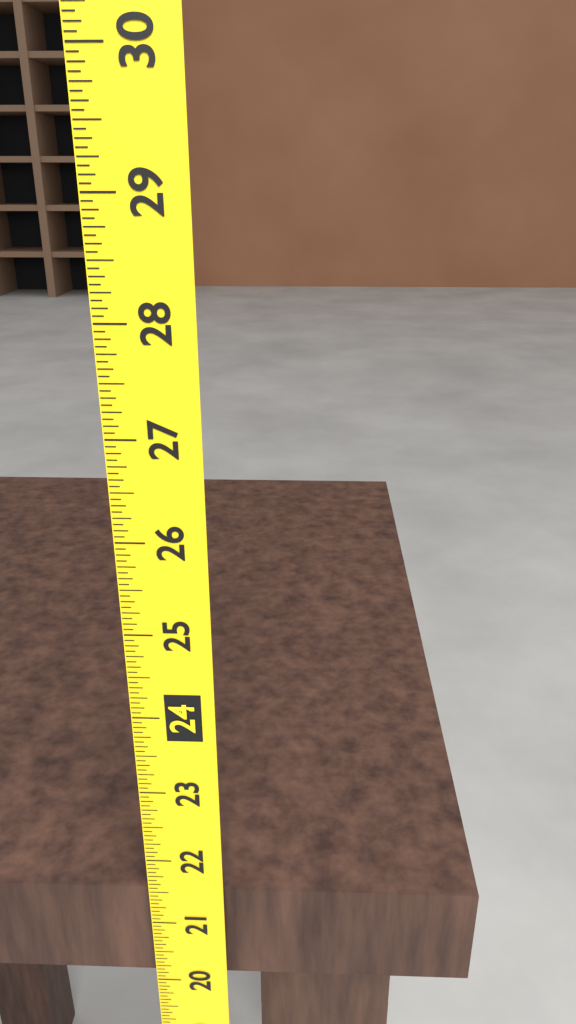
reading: 21.4375 (no unit)
